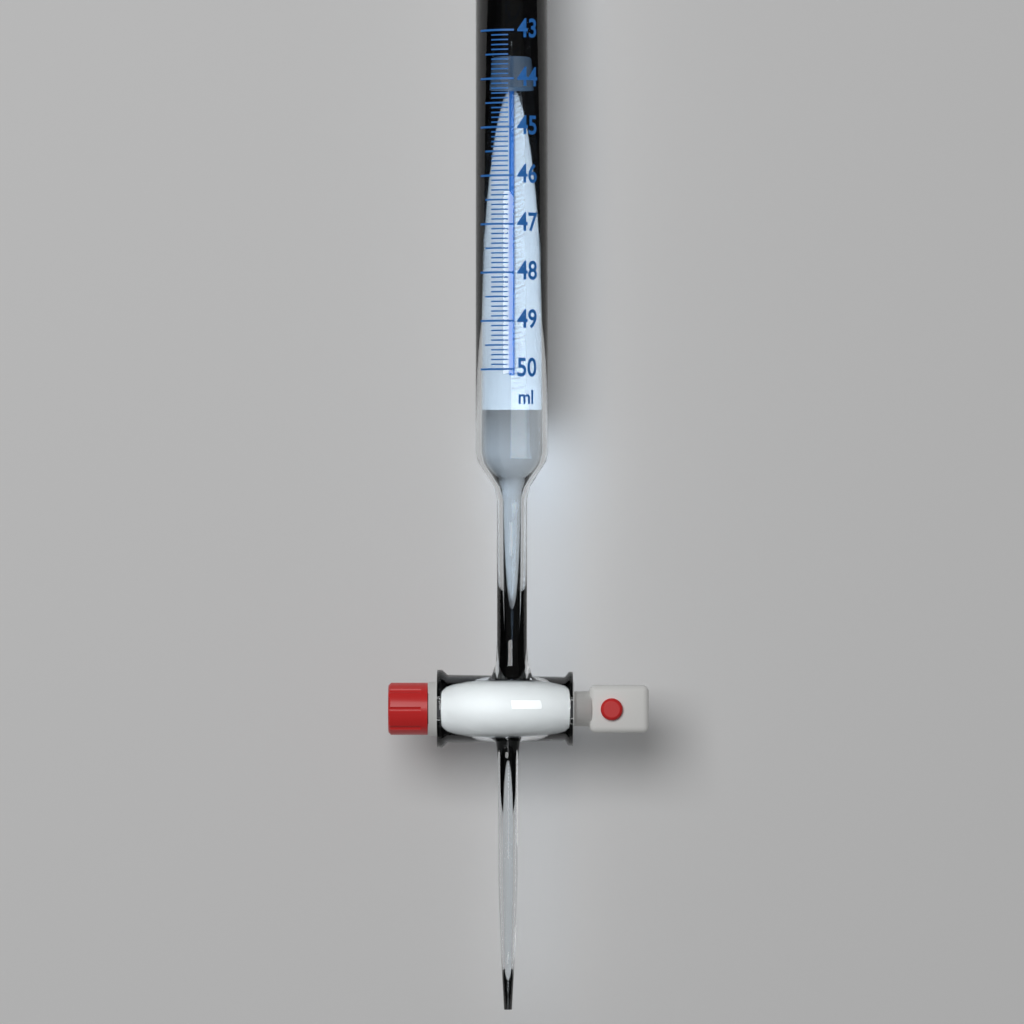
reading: 44.2 ml
